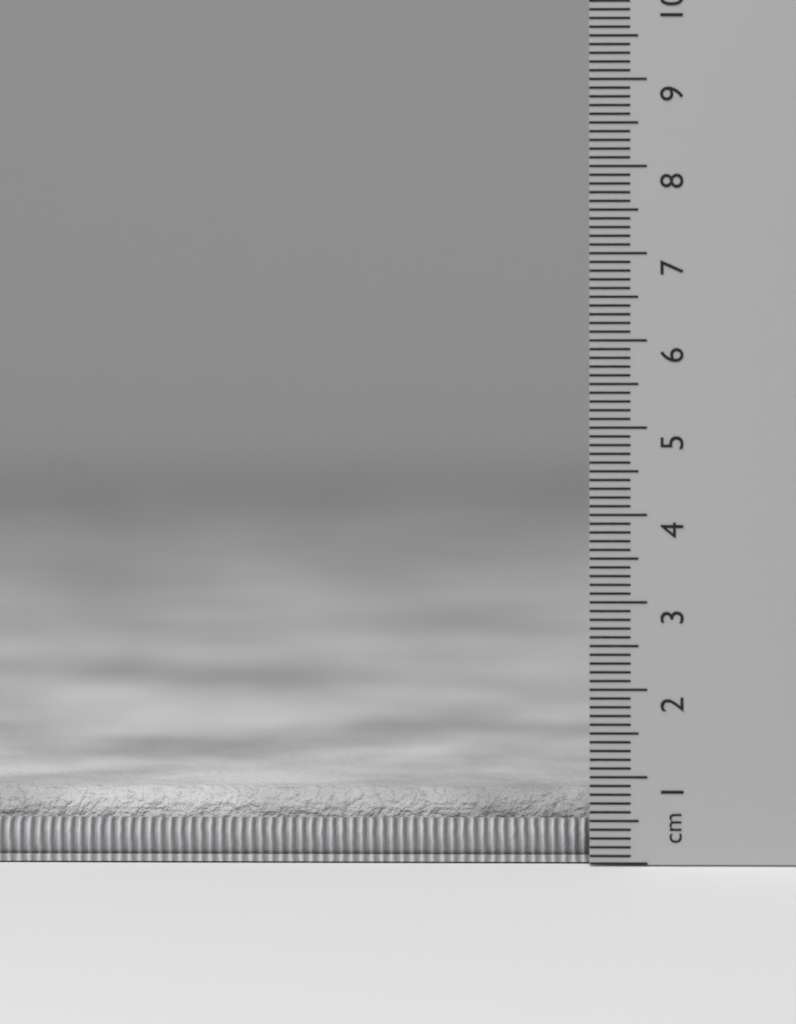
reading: 0.8 cm
